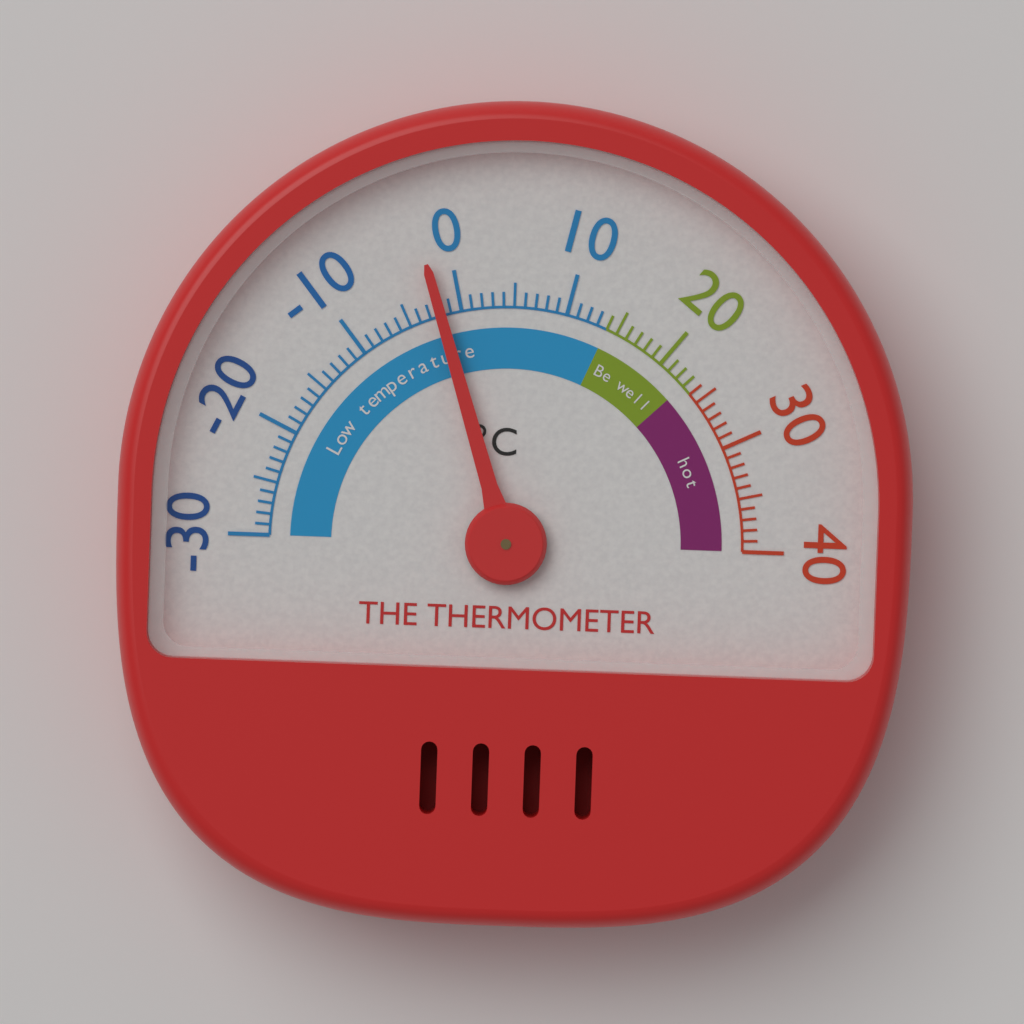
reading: -2 °C
